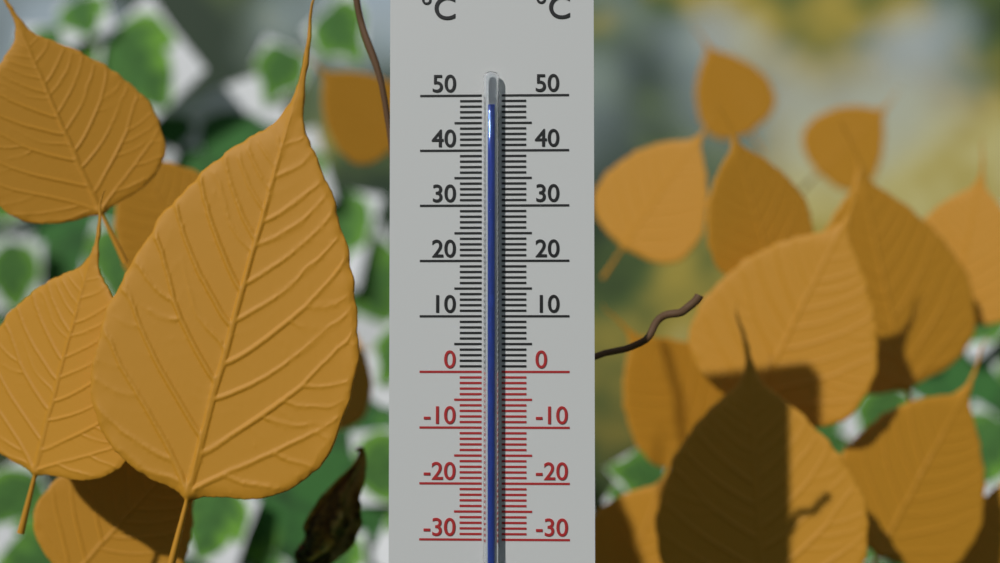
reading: 48 °C
